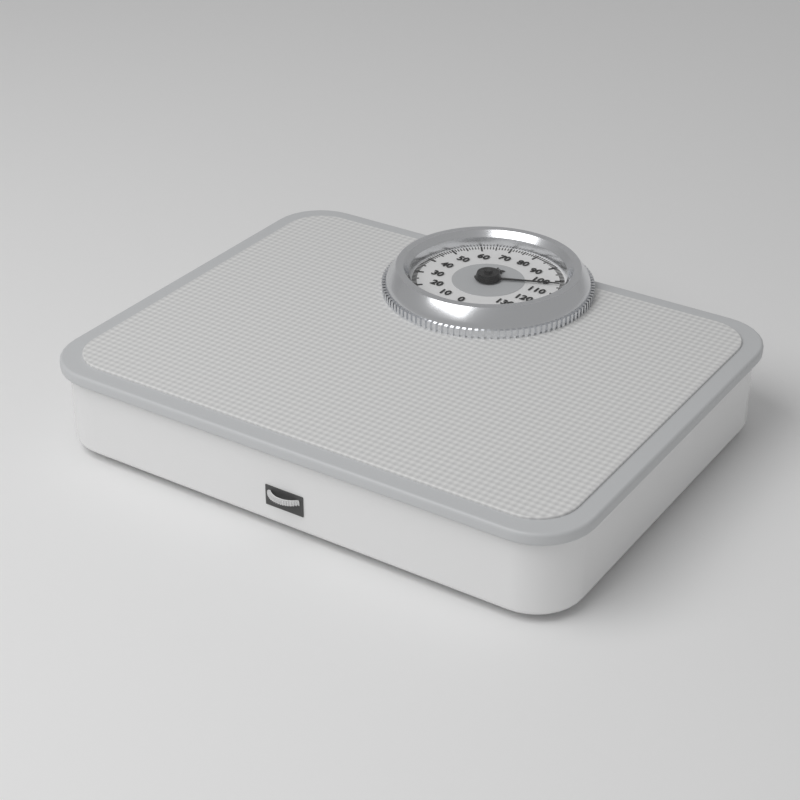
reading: 103 kg
